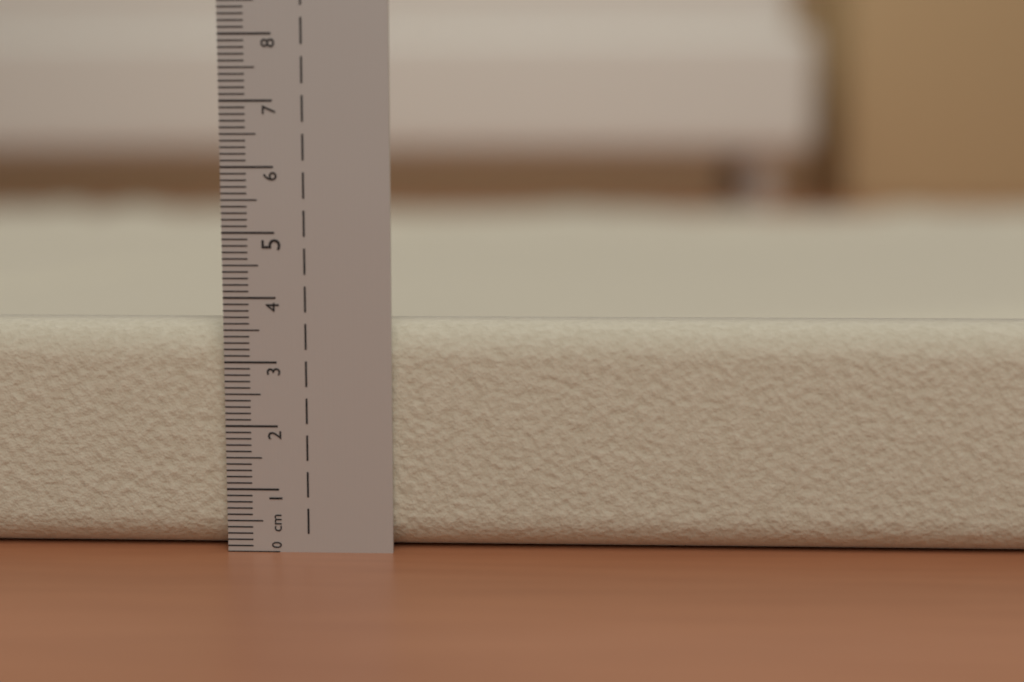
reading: 3.6 cm
